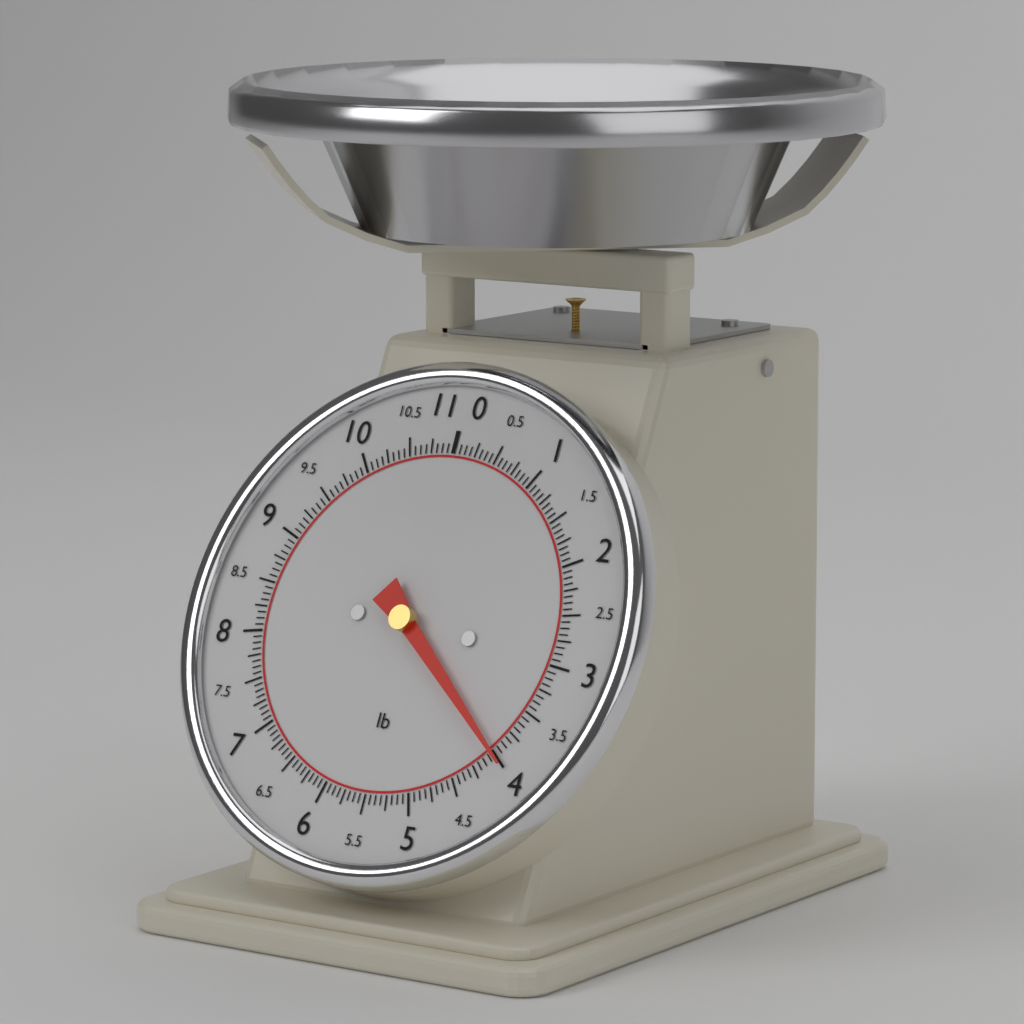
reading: 4.0000 lb
